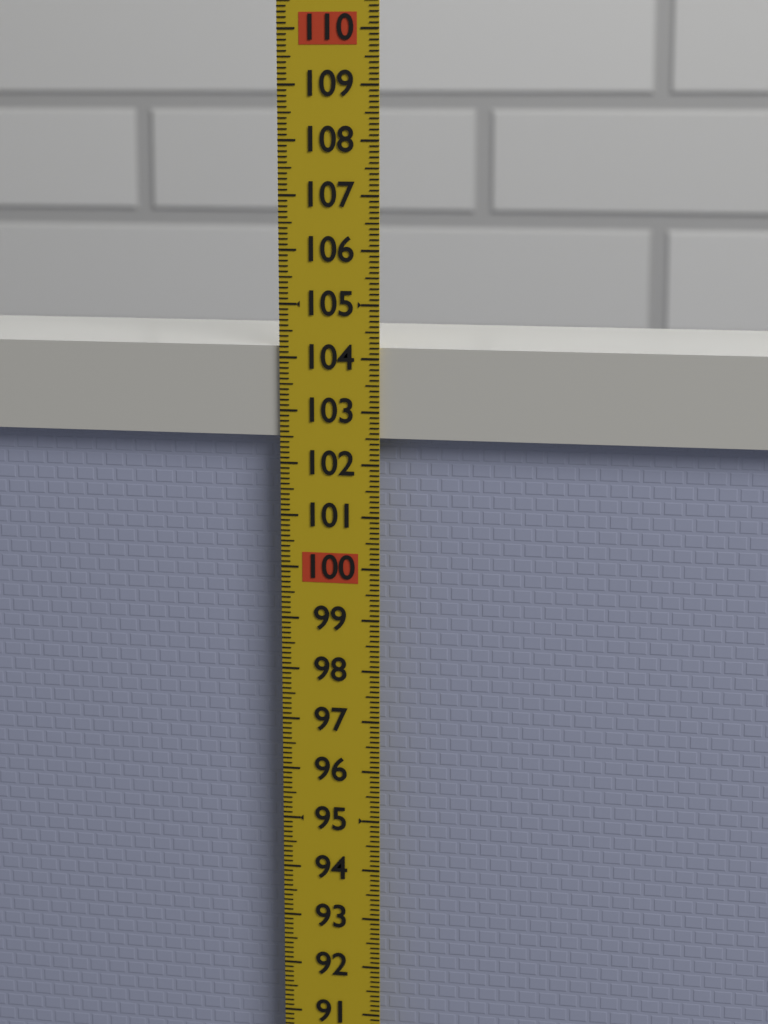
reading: 104.2 (no unit)
